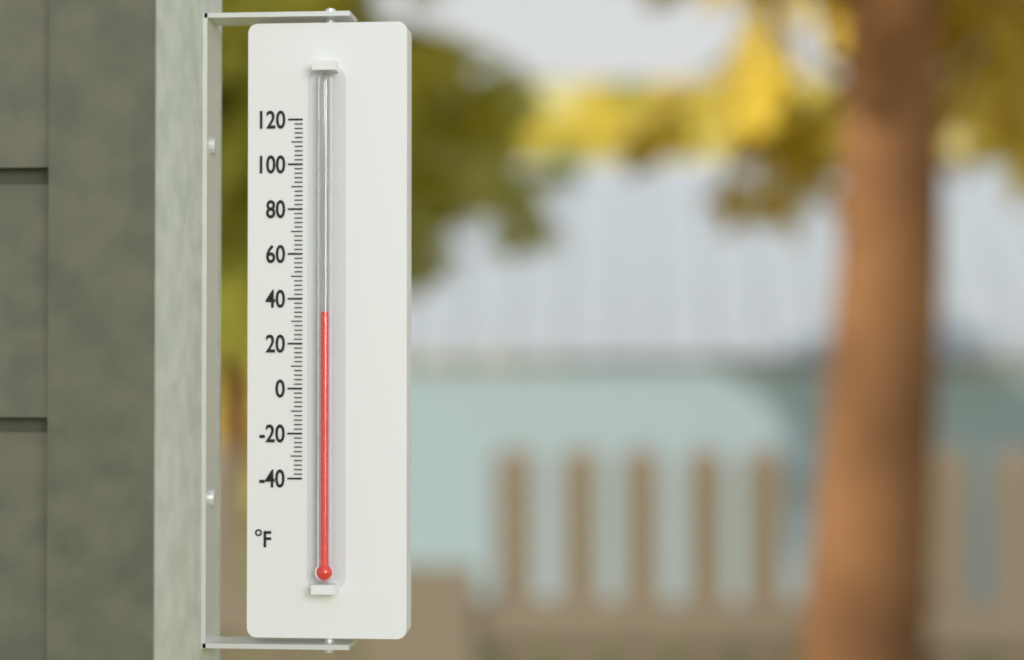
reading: 34 °F
